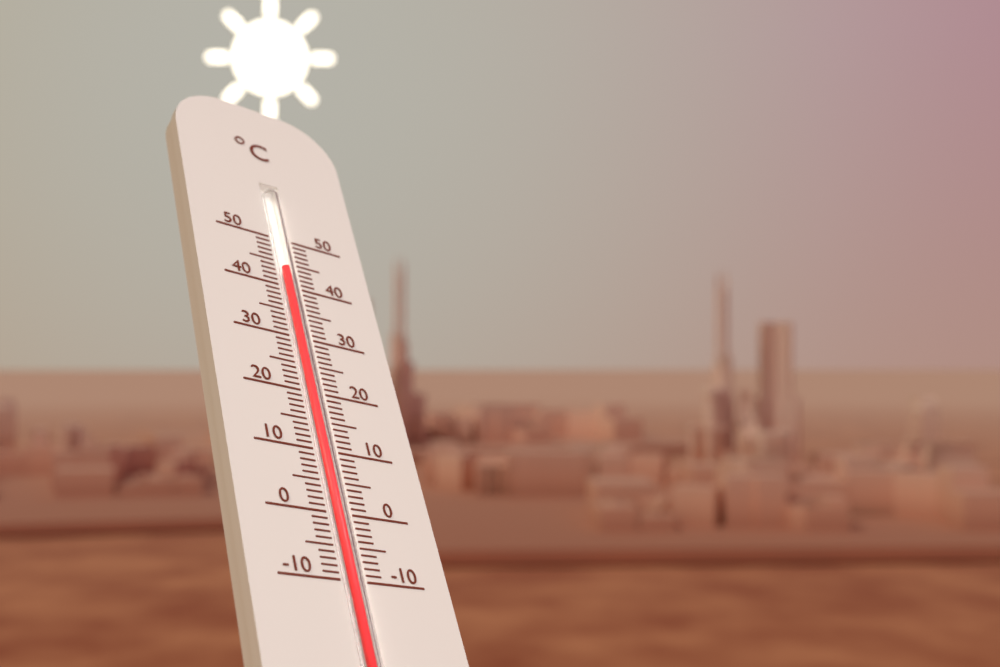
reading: 44 °C
